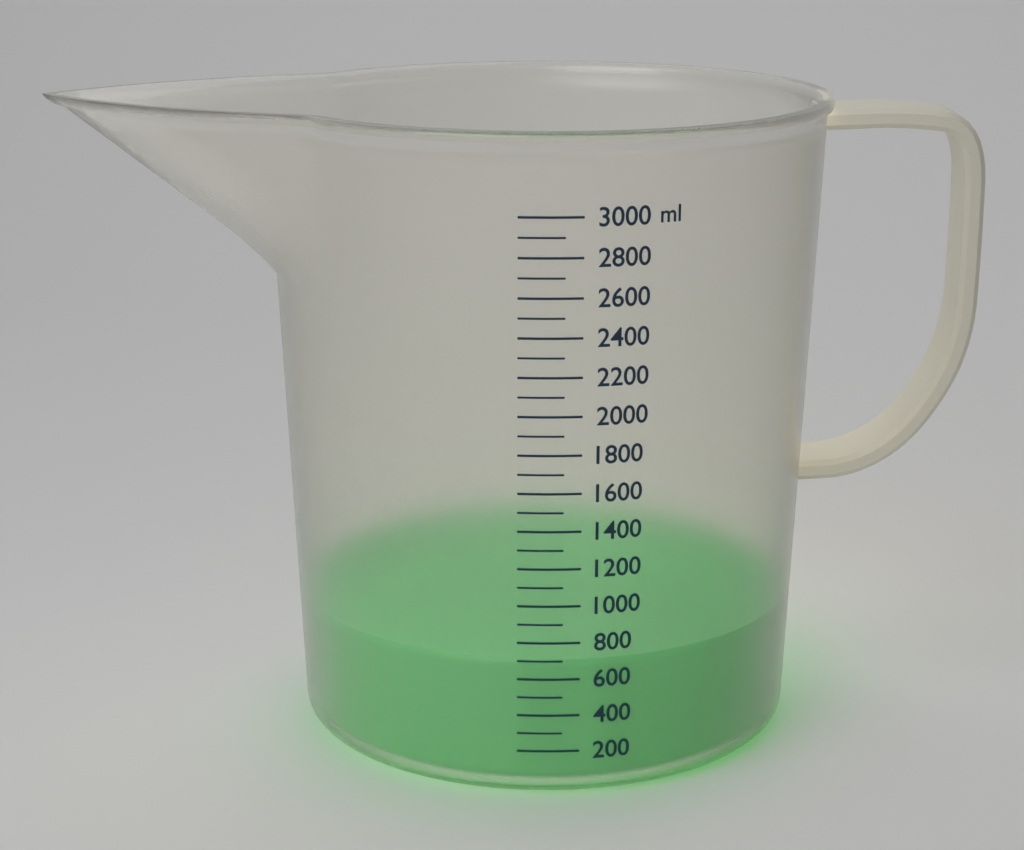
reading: 700 ml
